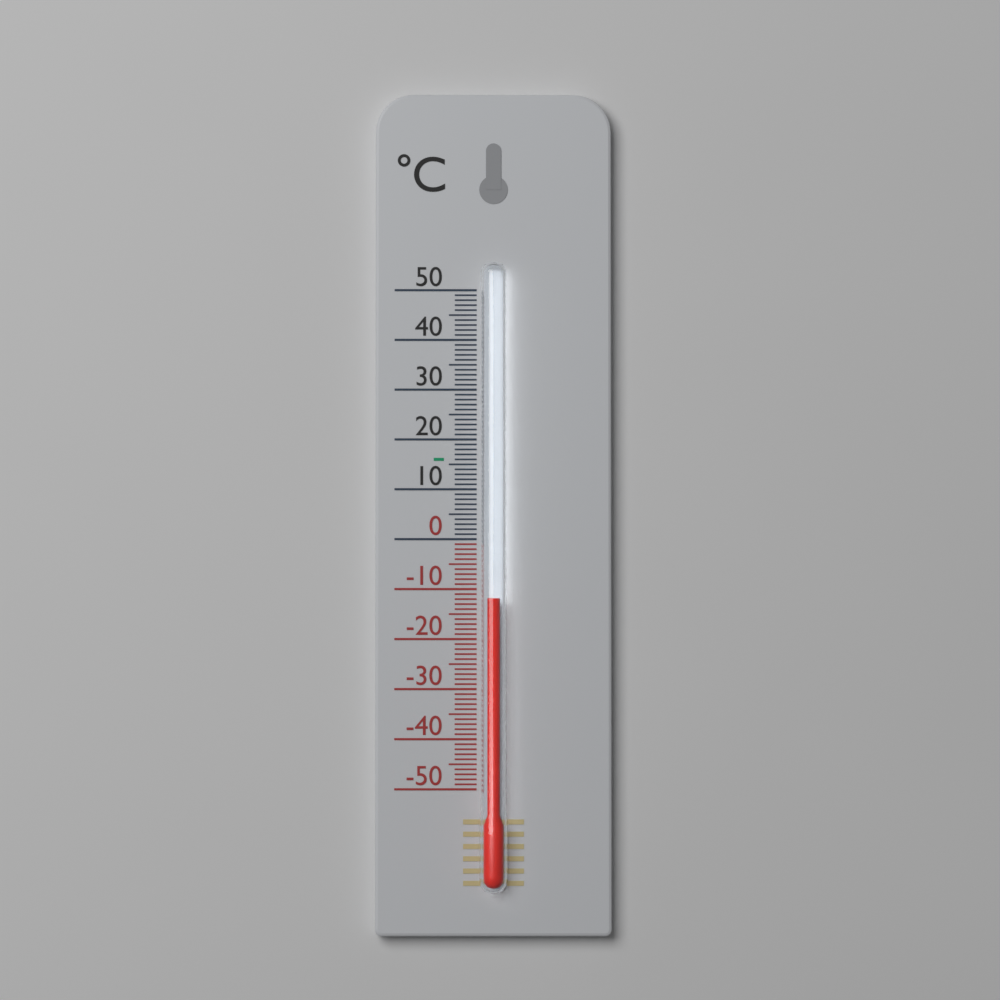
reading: -12 °C
